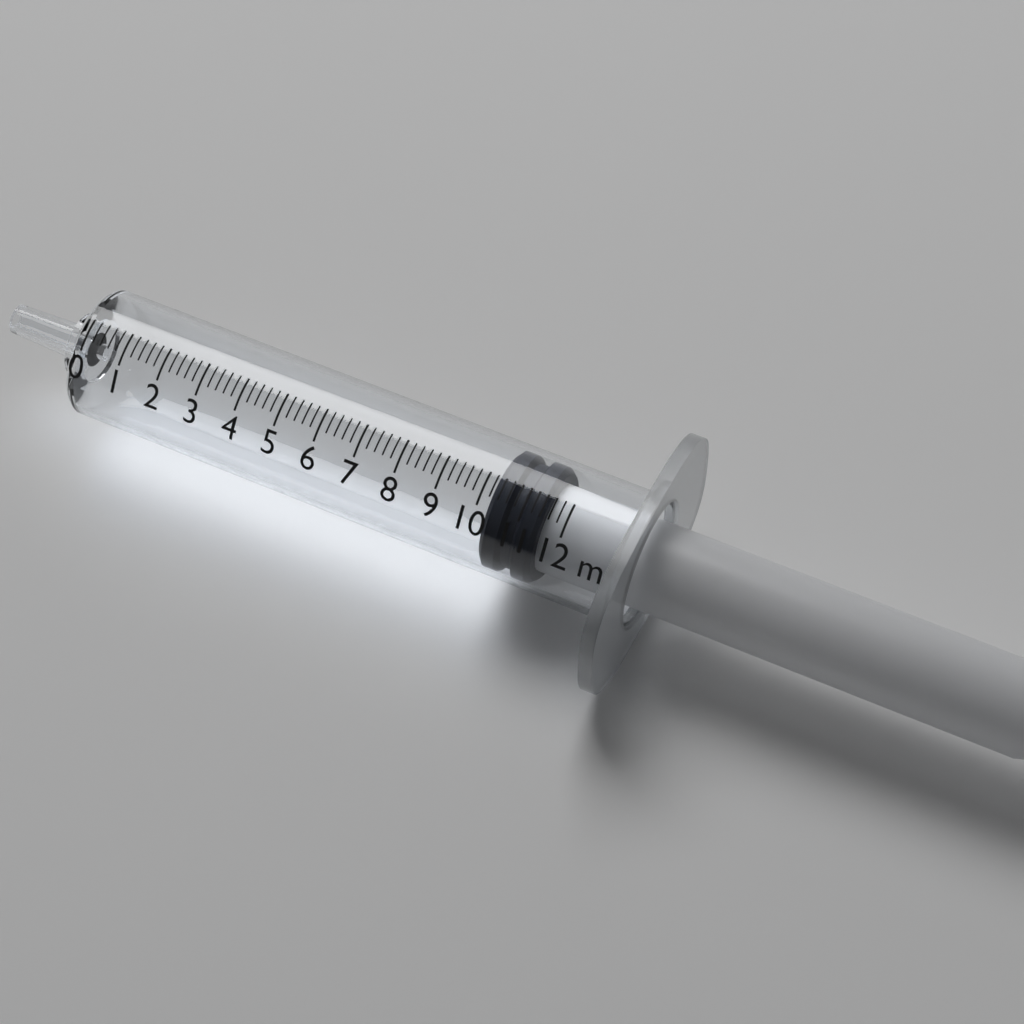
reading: 10.2 ml
